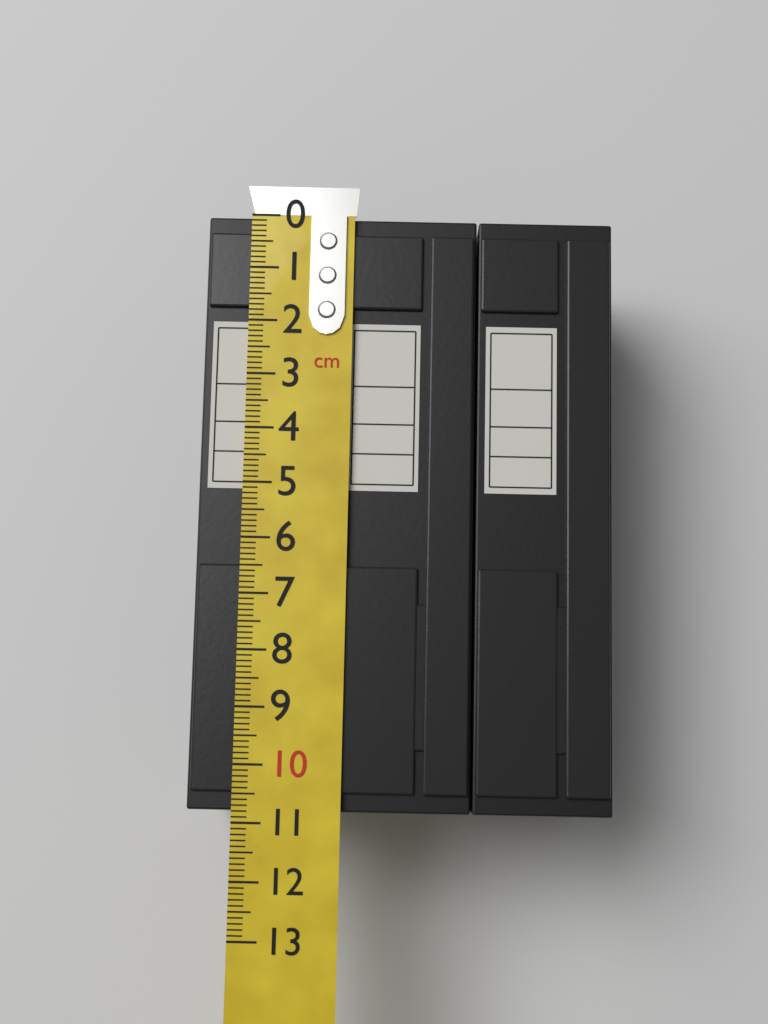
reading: 10.8 cm
